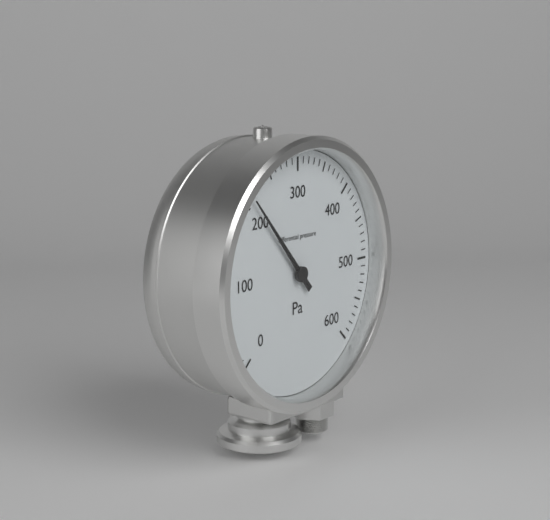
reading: 210 Pa
